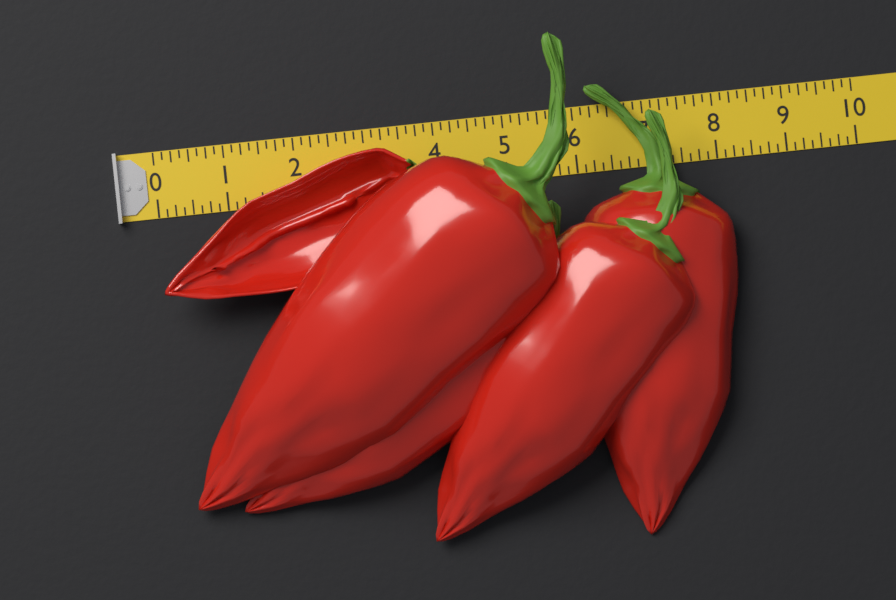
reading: 8.125 (no unit)
